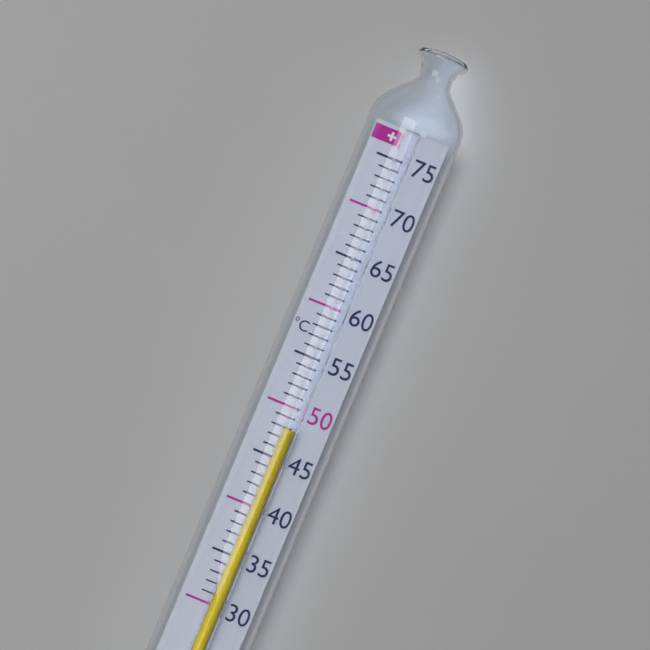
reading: 48 °C
